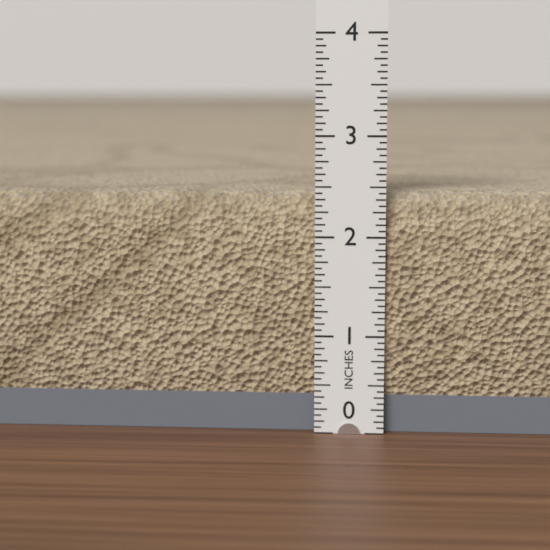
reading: 2.4375 in
